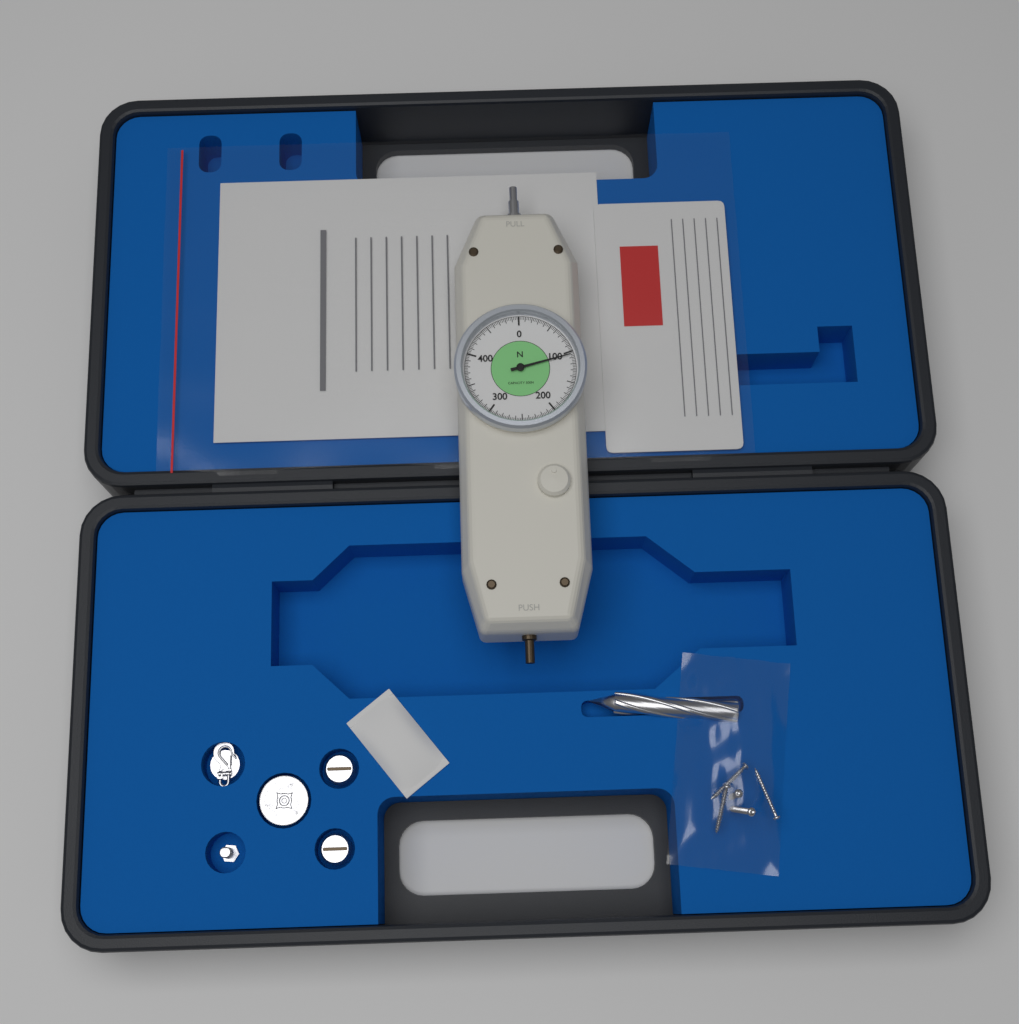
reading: 105.0 N
